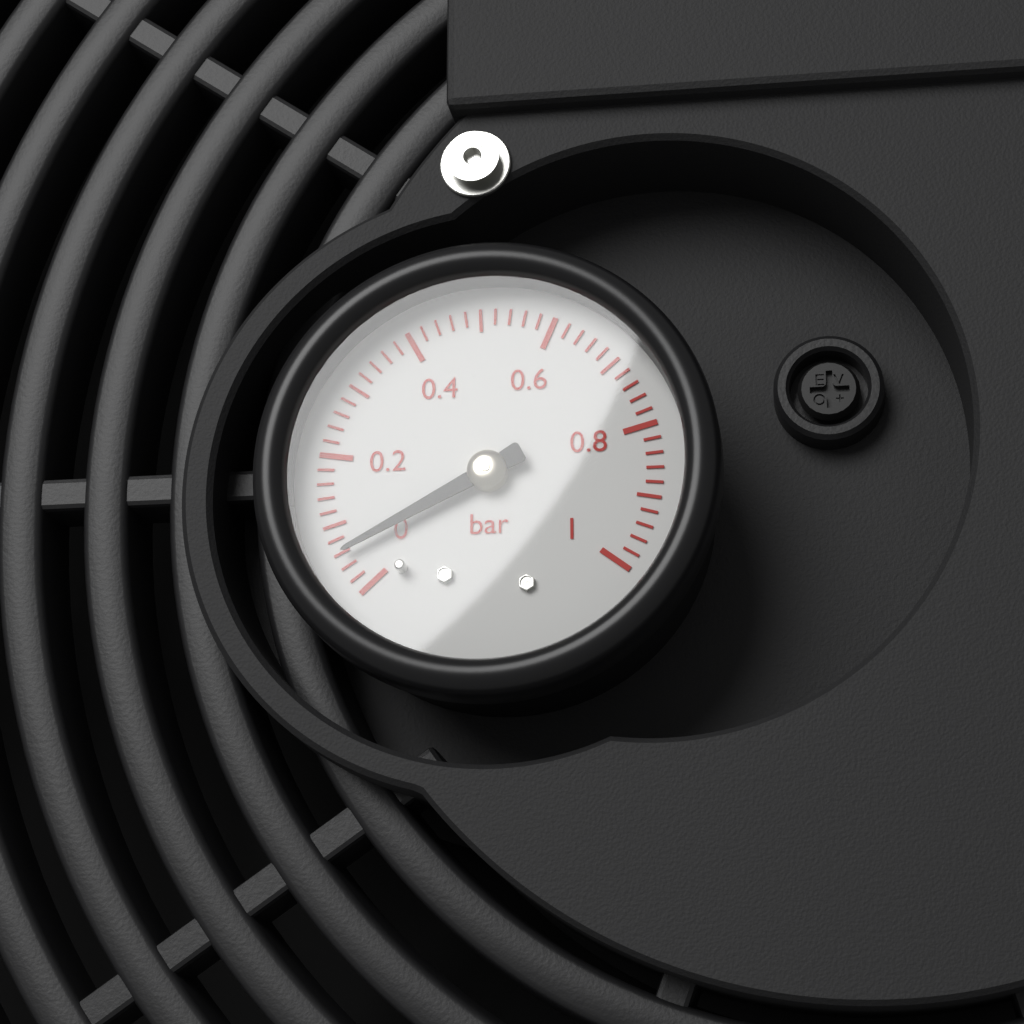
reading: 0.06 bar
